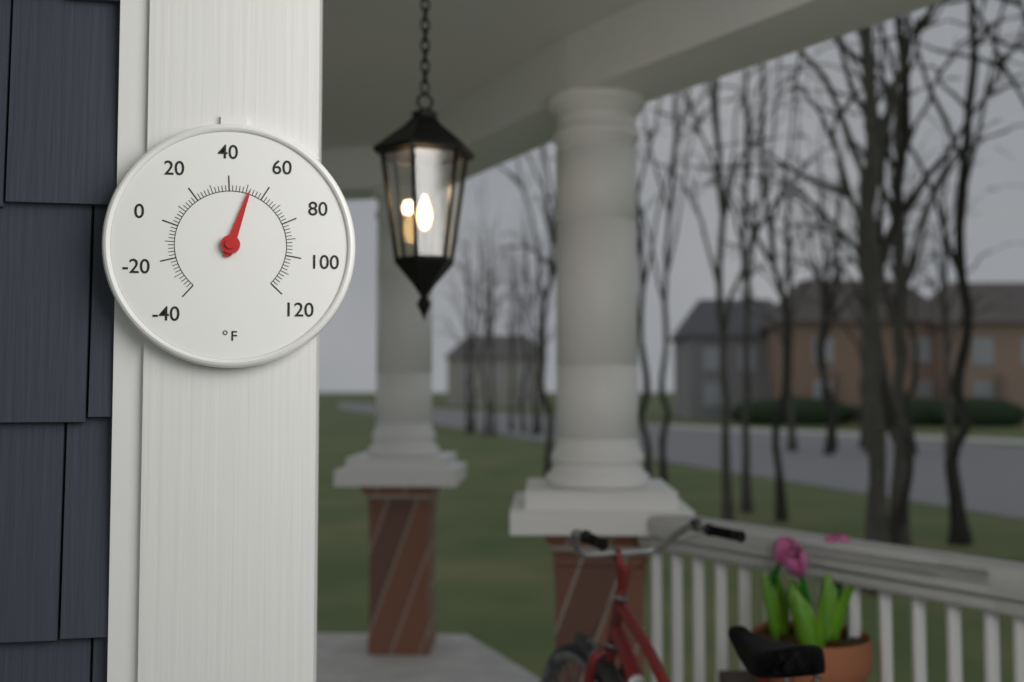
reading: 52 °F
